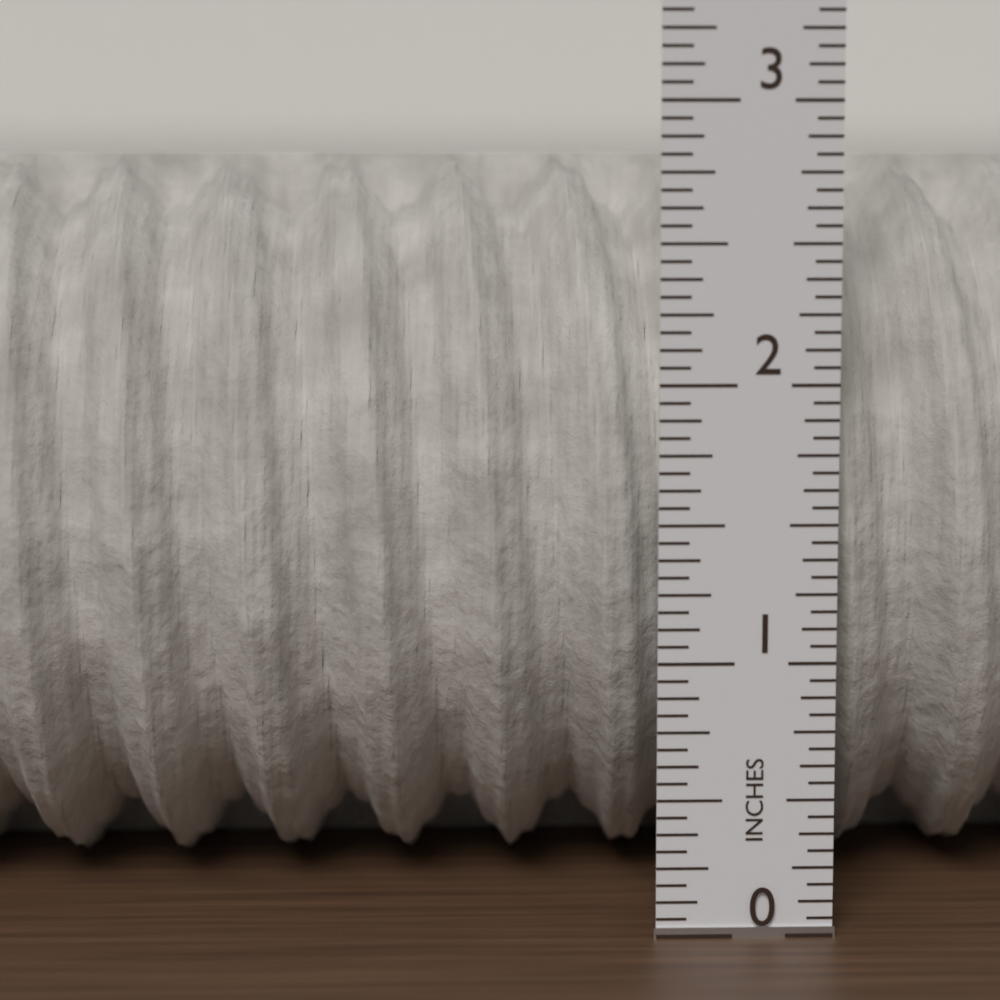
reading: 2.8125 in
